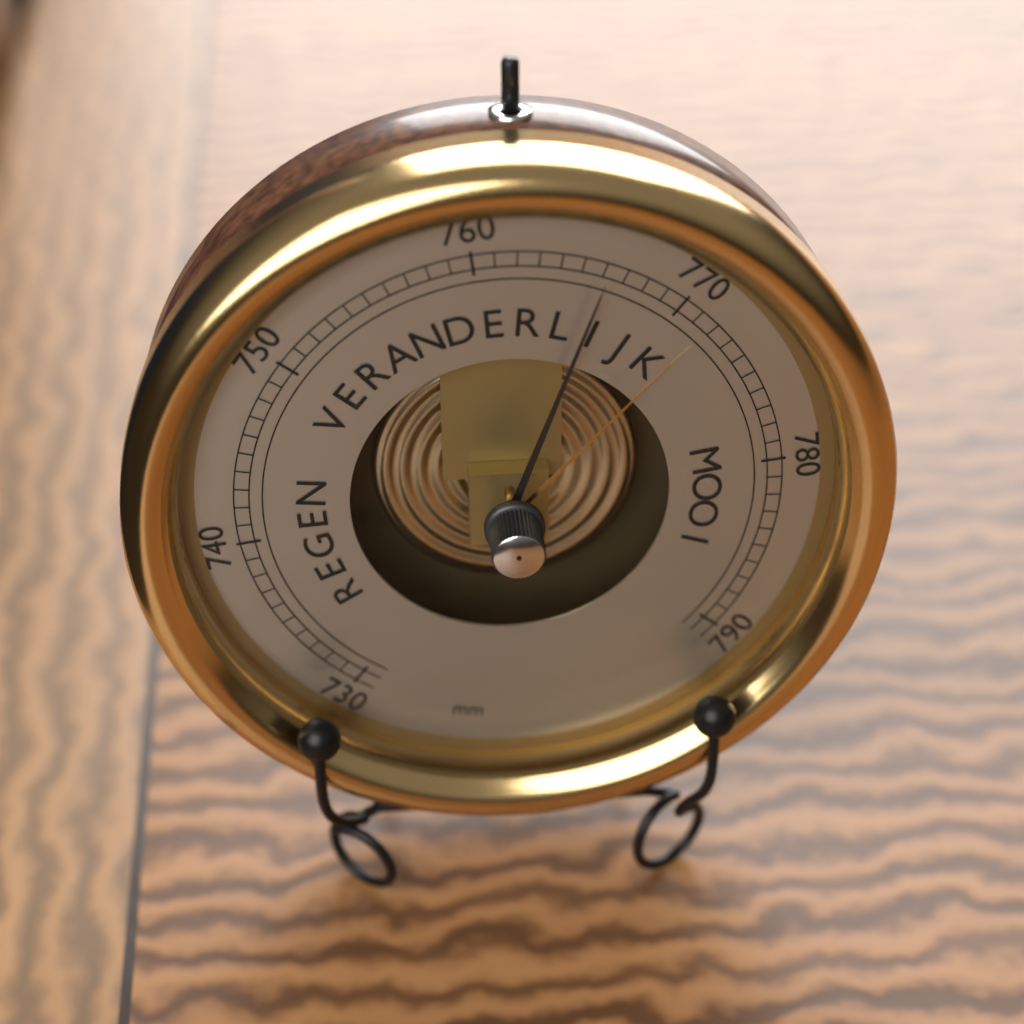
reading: 766 mm
